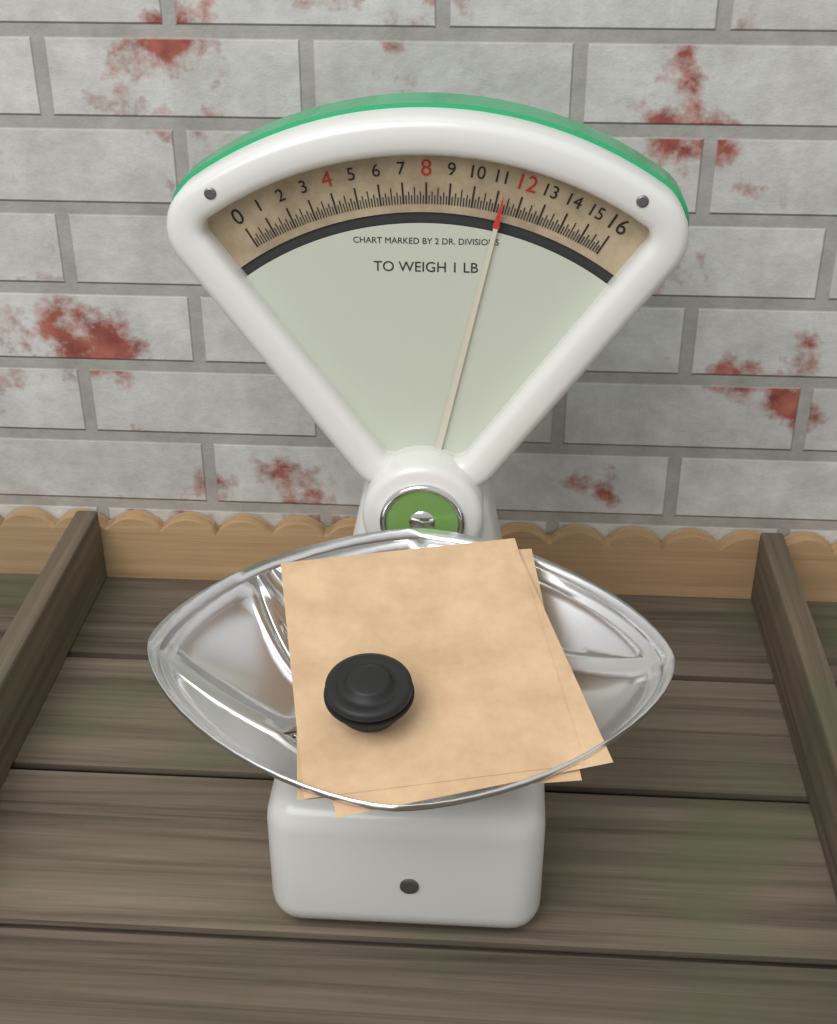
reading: 11.250 oz
